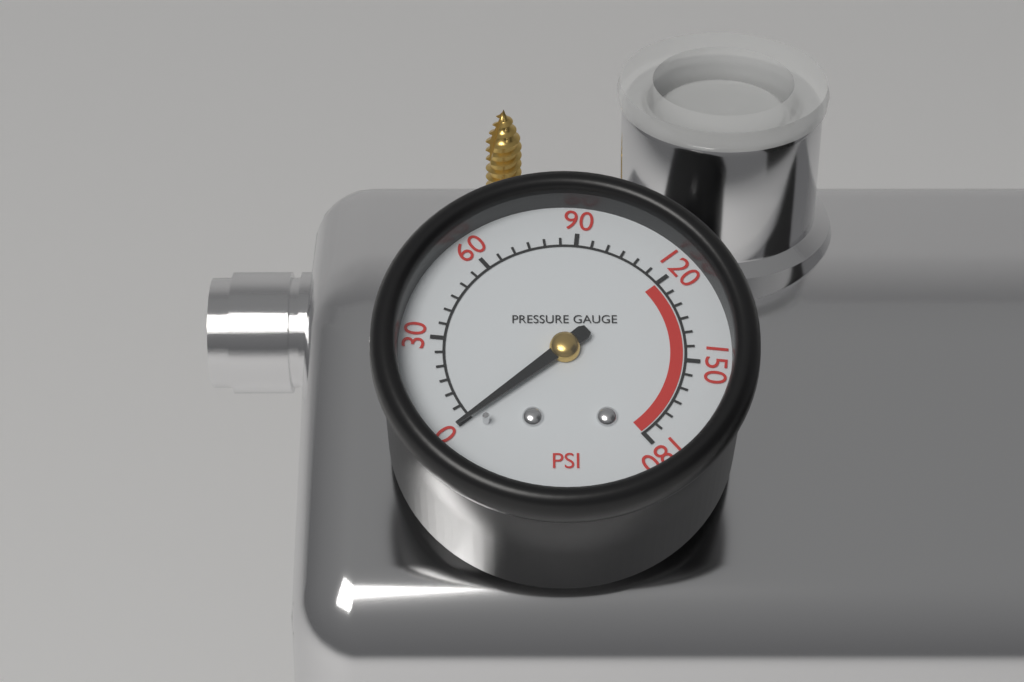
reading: 0 psi
